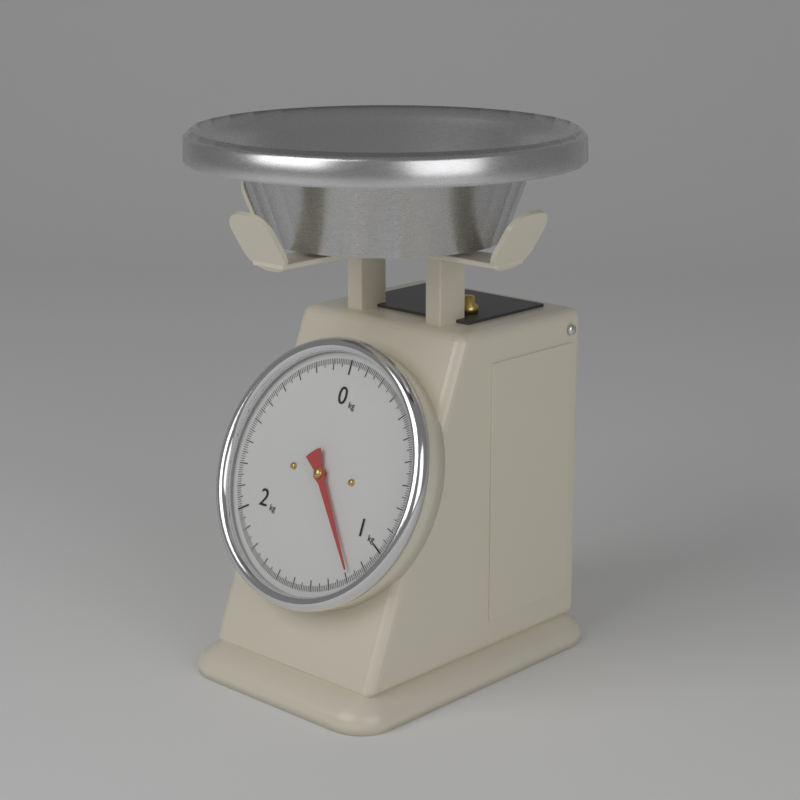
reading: 1.18 kg
